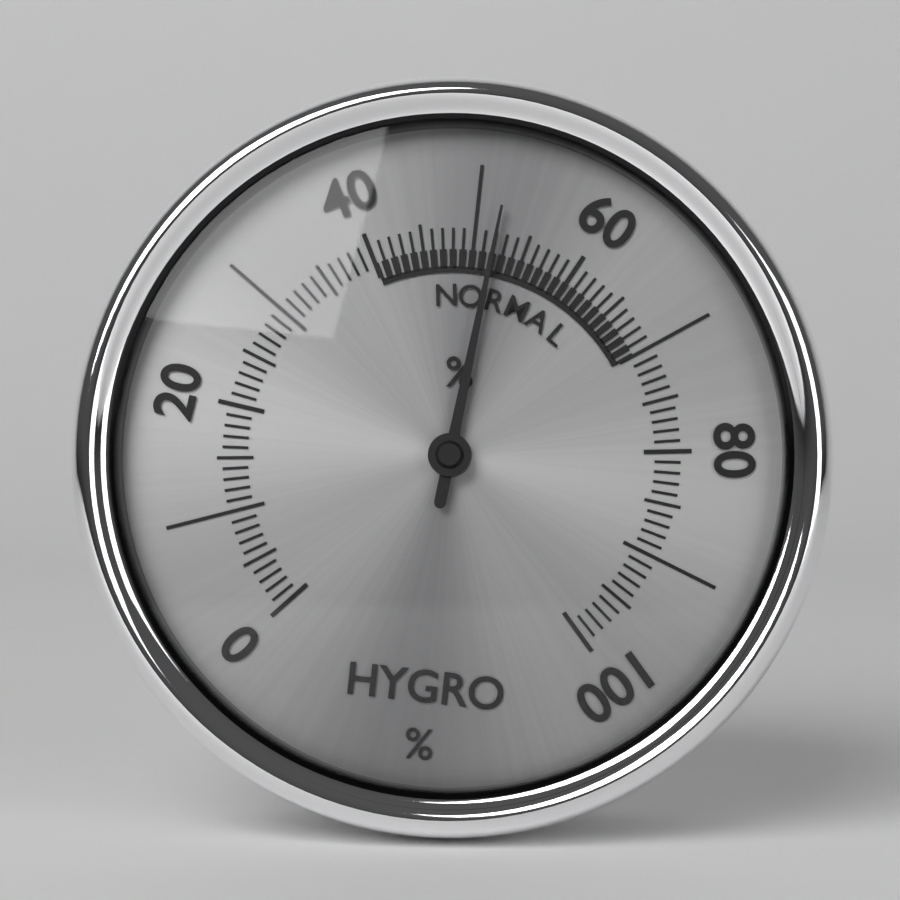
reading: 52 %
